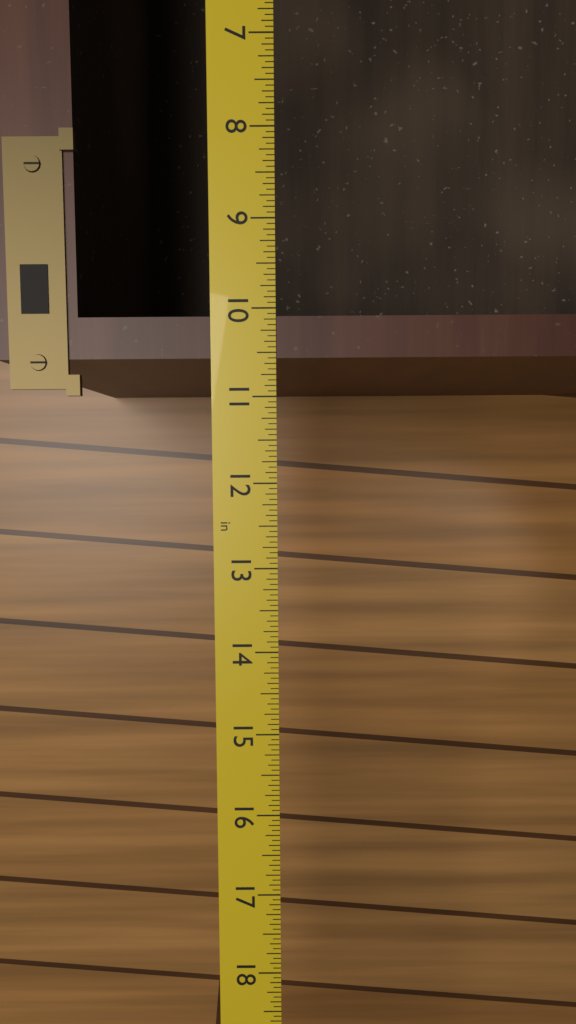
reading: 10.5625 in
